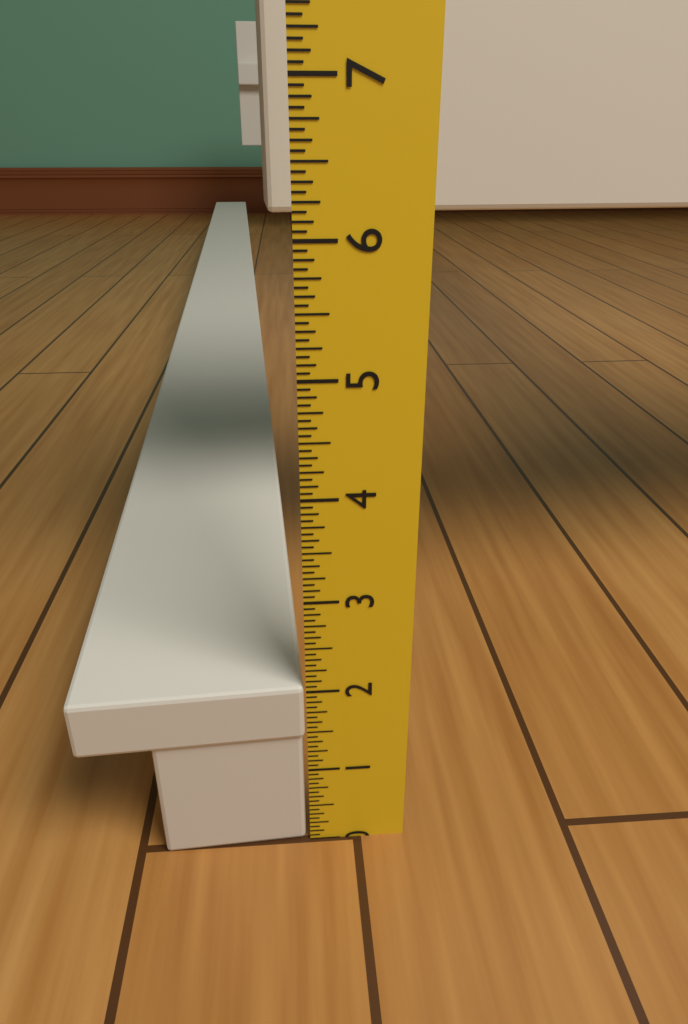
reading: 2.0625 in
